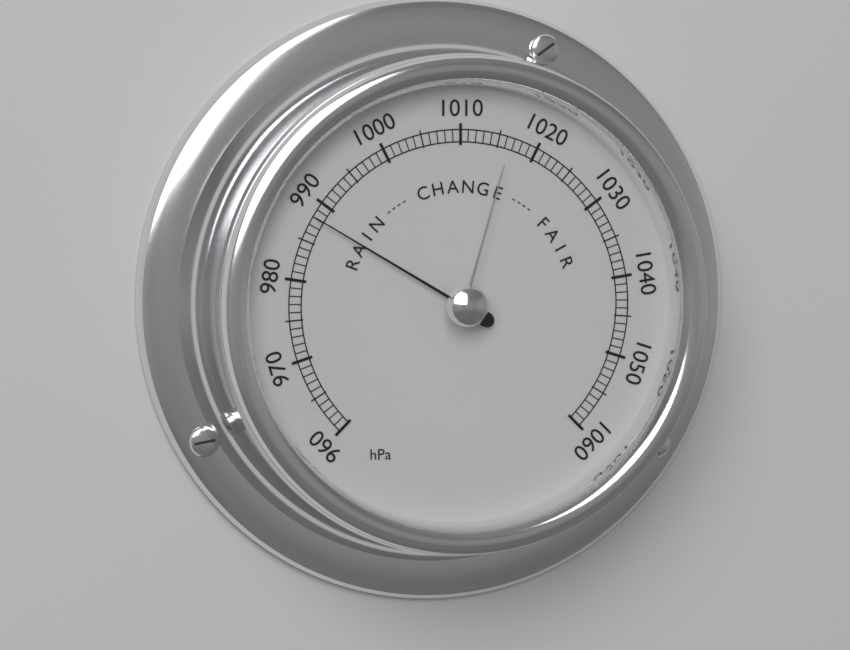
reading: 988 hPa
